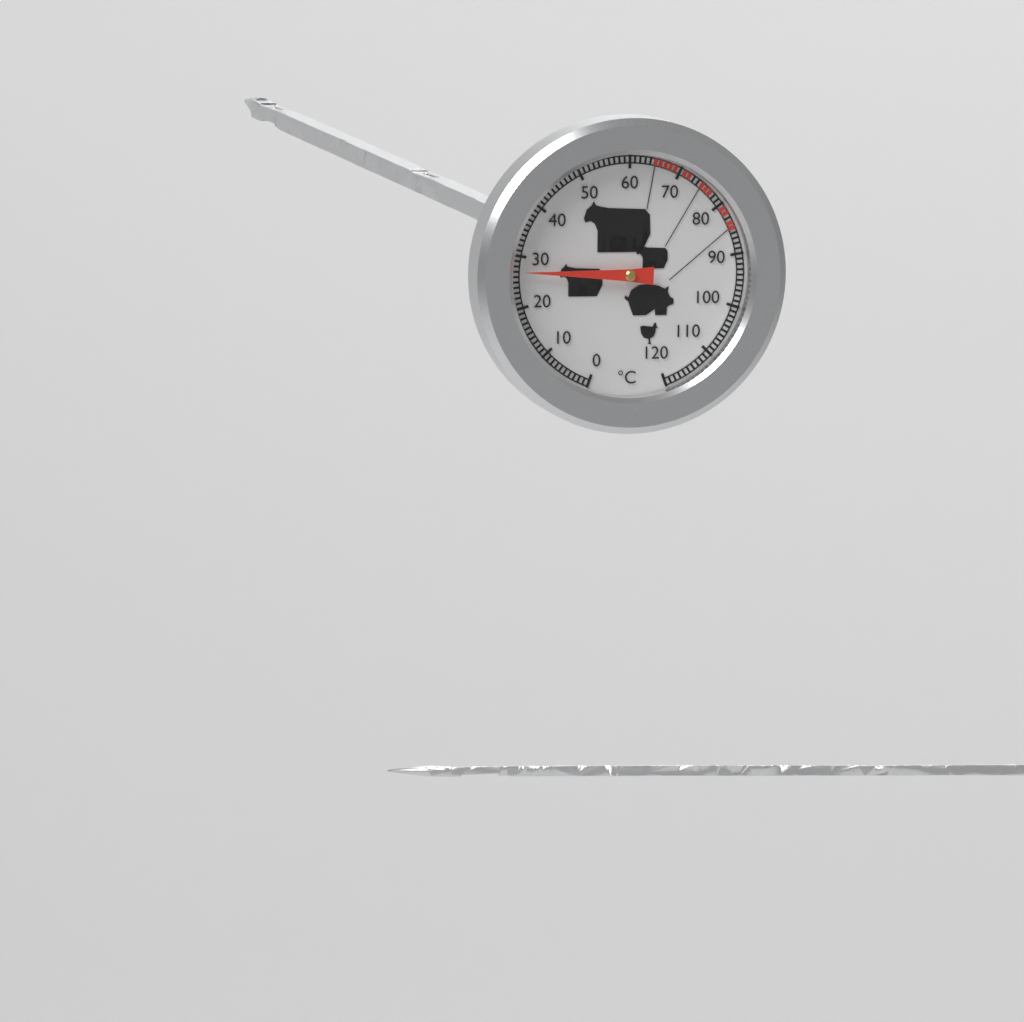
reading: 27 °C
